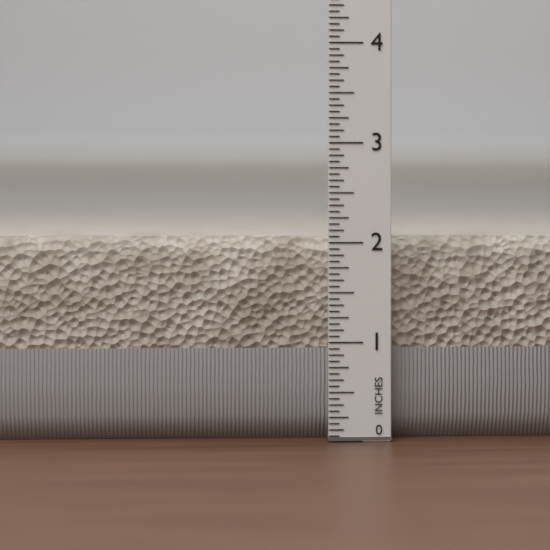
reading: 2.0625 in
